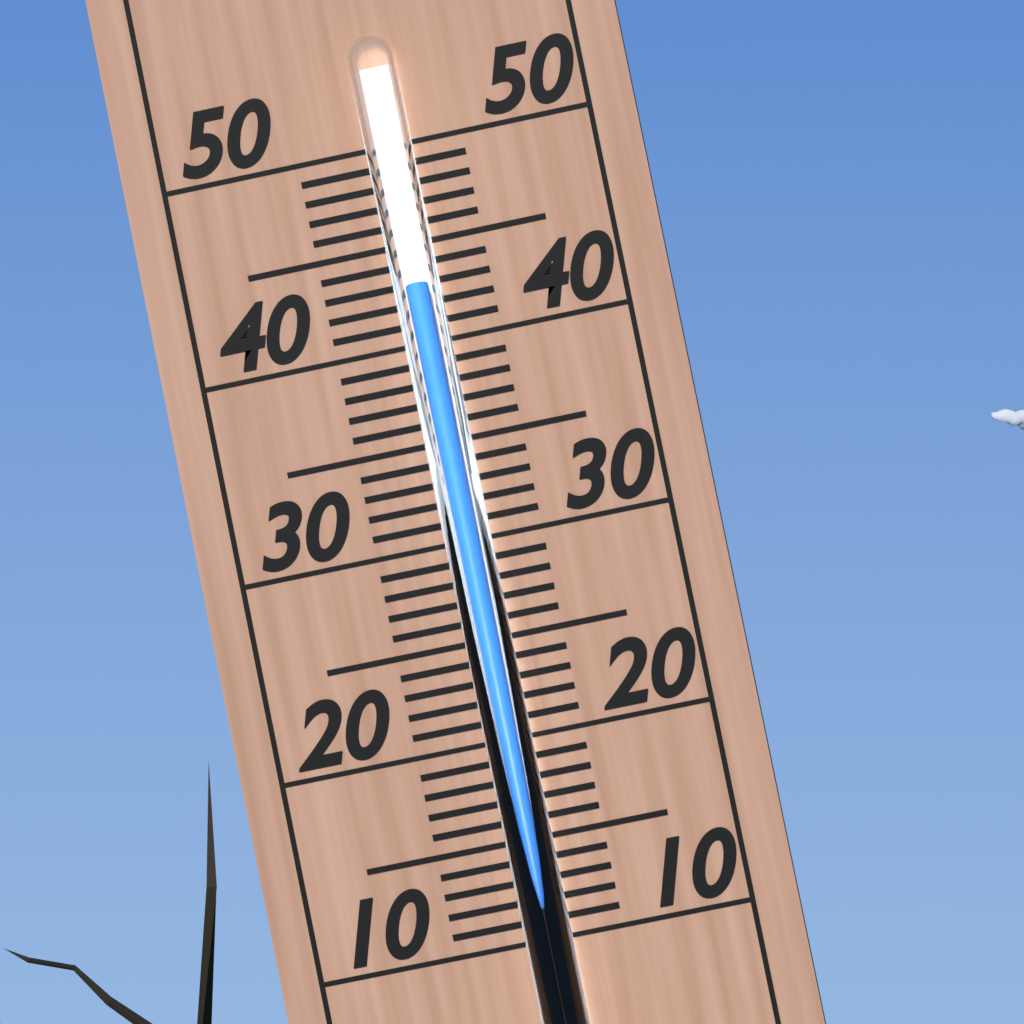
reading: 43 (no unit)
